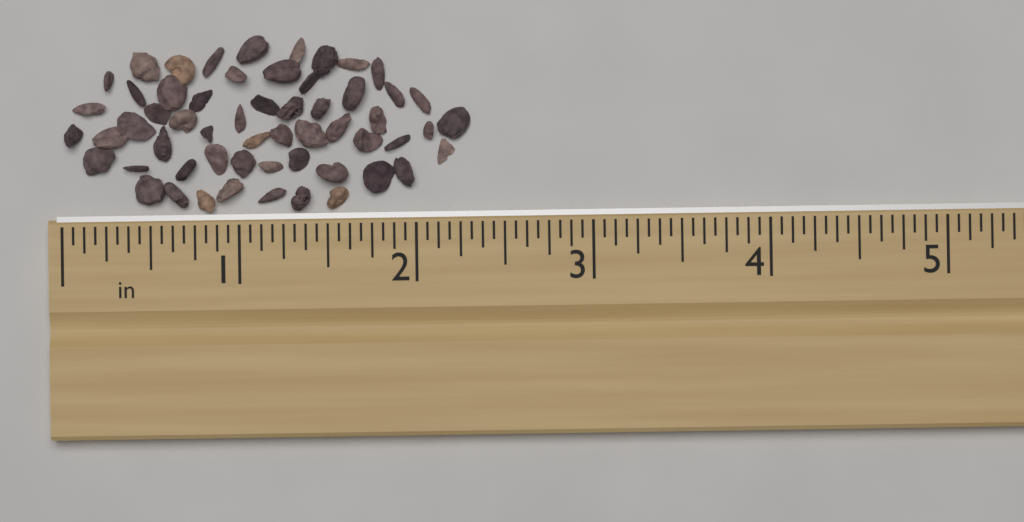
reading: 2.3125 in
